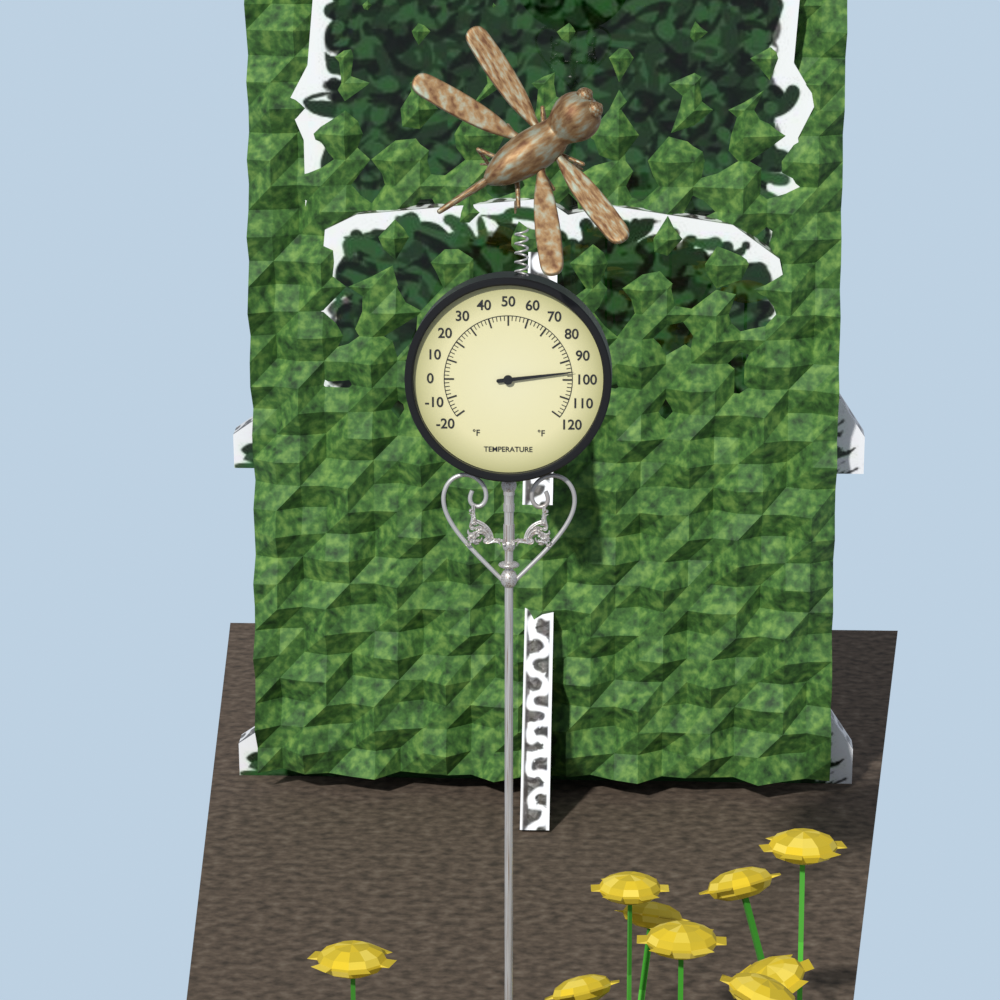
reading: 96 °F
